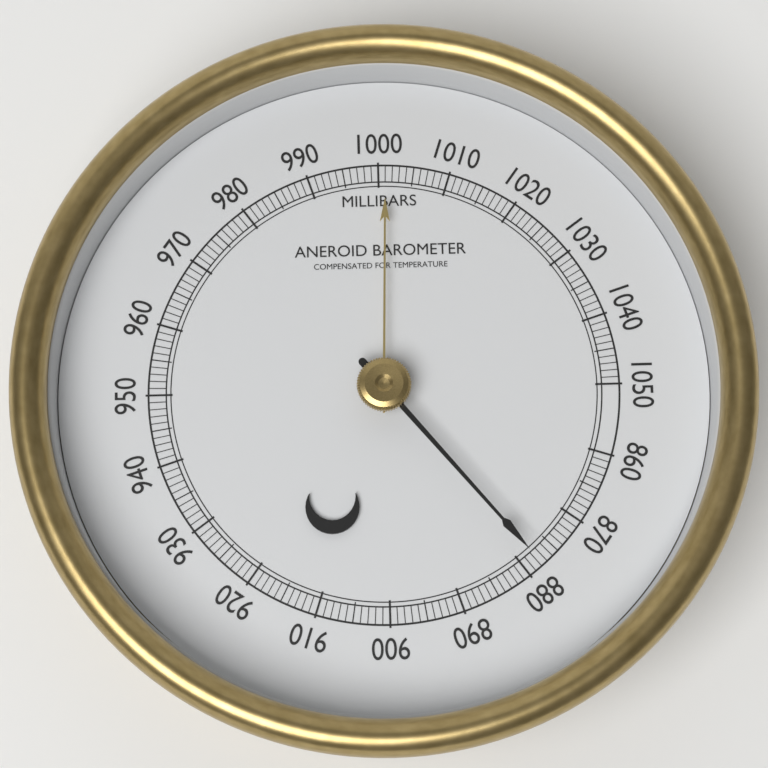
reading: 878 mbar
